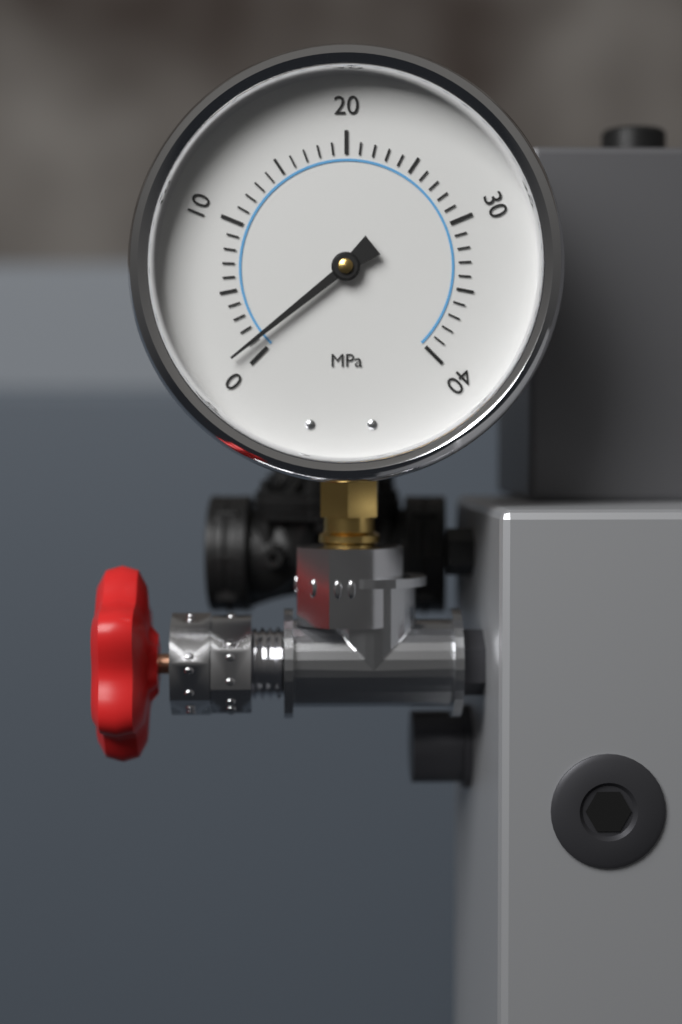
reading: 1 MPa
